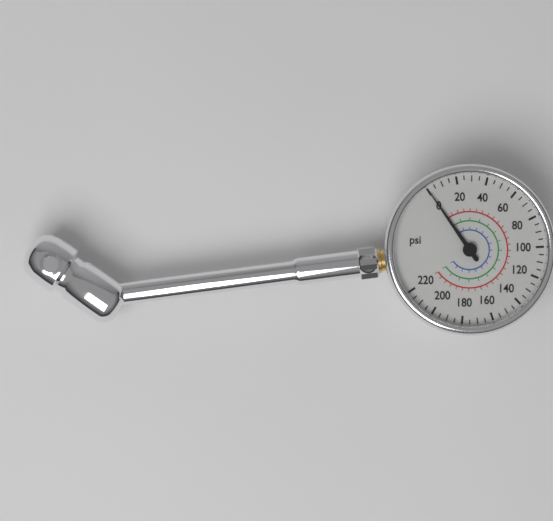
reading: 0 psi
